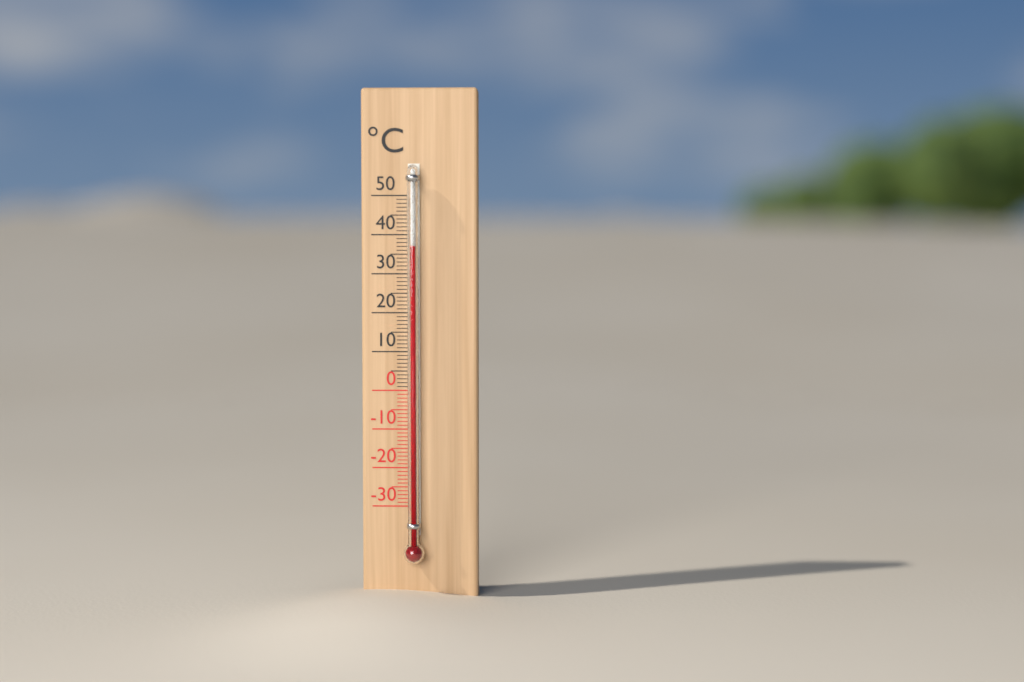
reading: 37 °C
